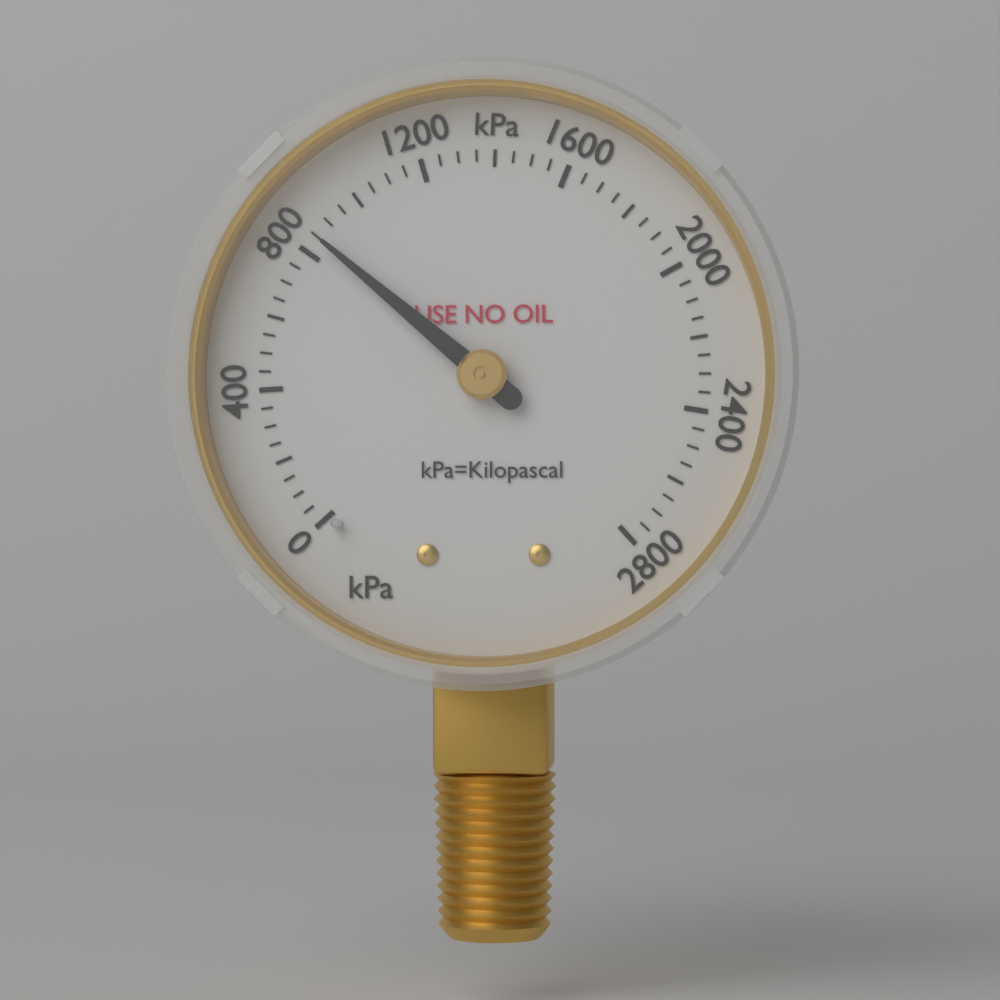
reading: 850 kPa
